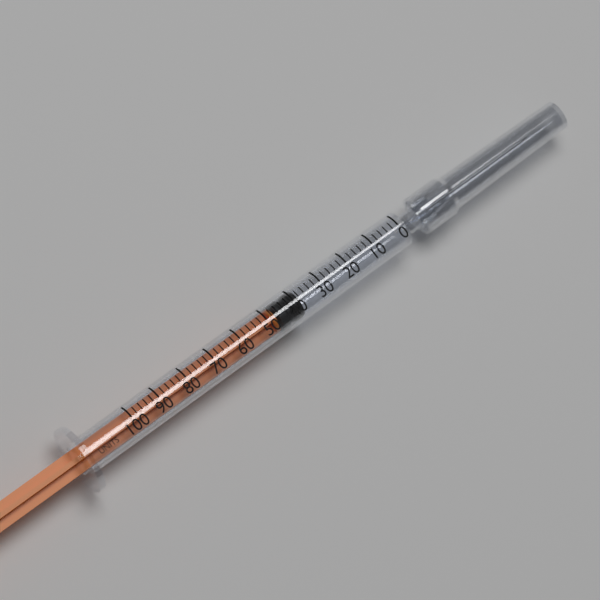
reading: 38 units
